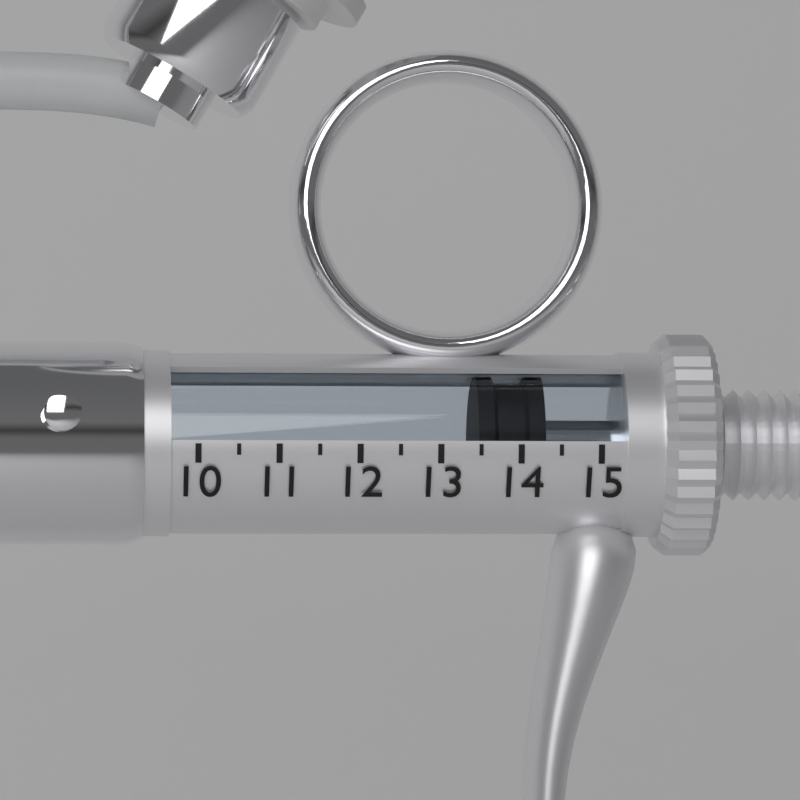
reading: 13.5 (no unit)
